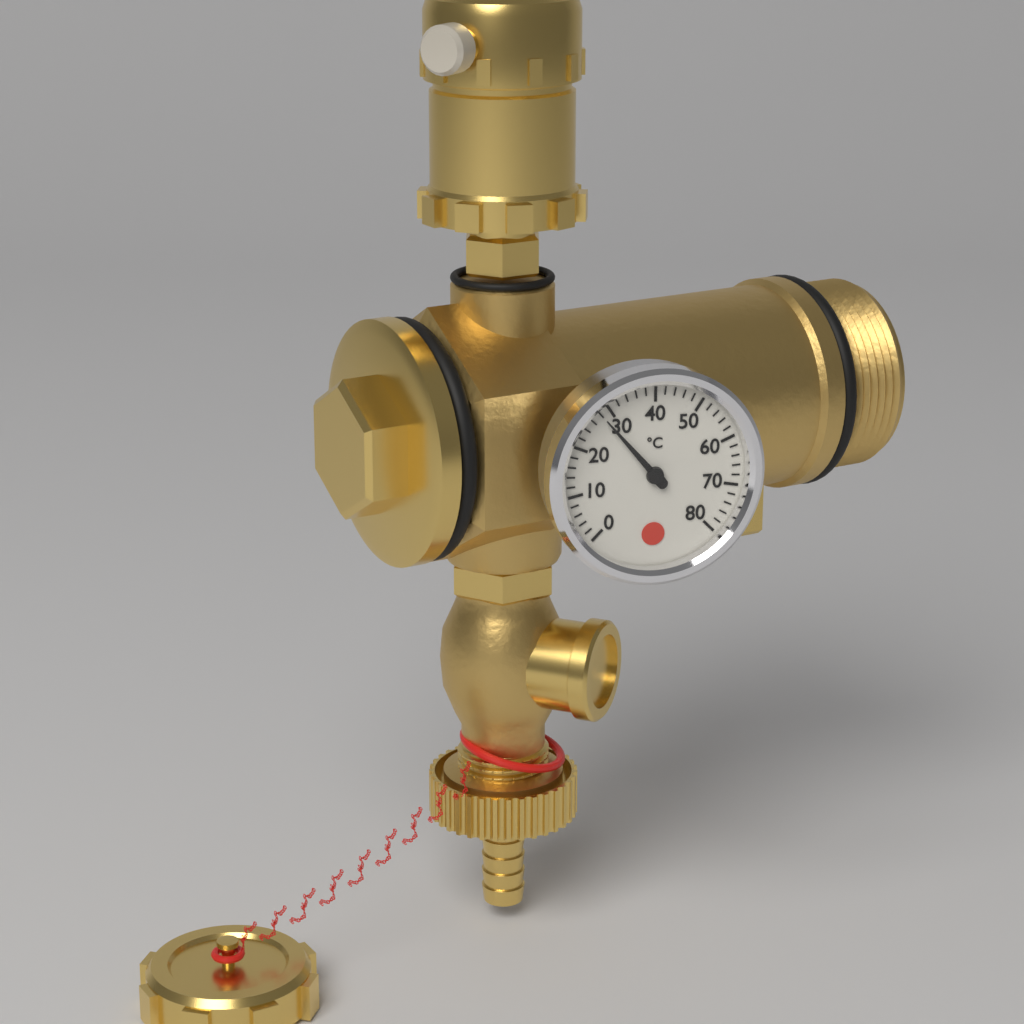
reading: 28 °C
